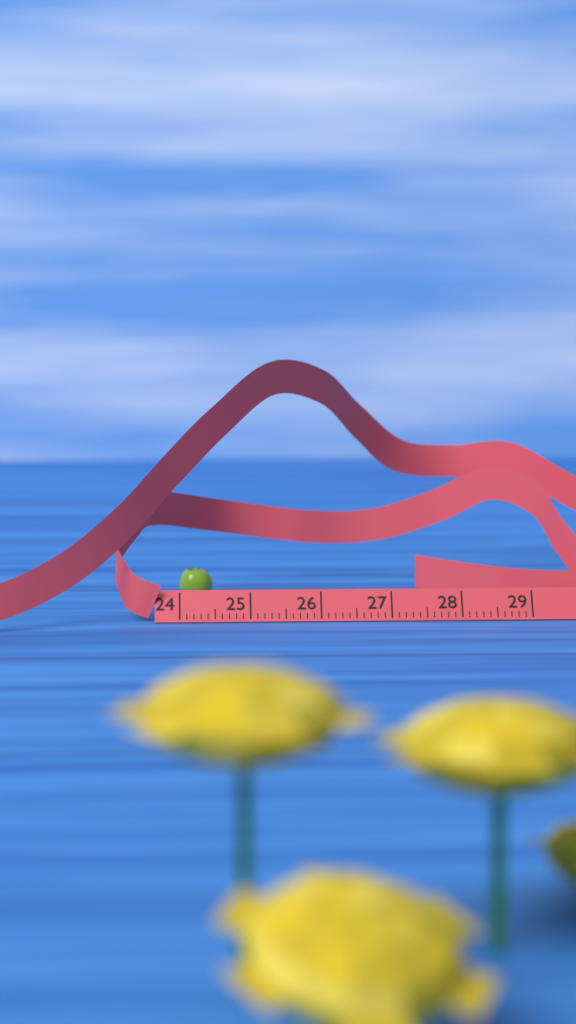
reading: 24.5 cm
